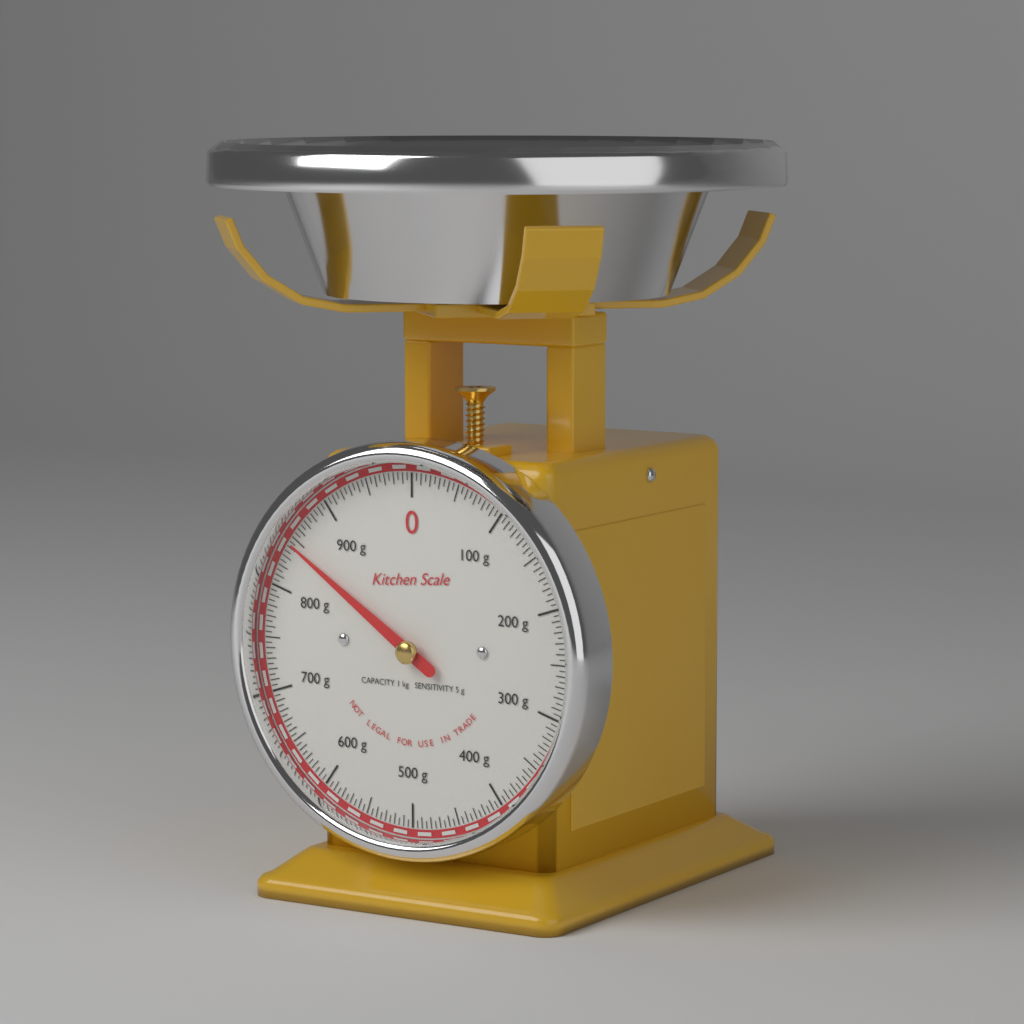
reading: 845 g
